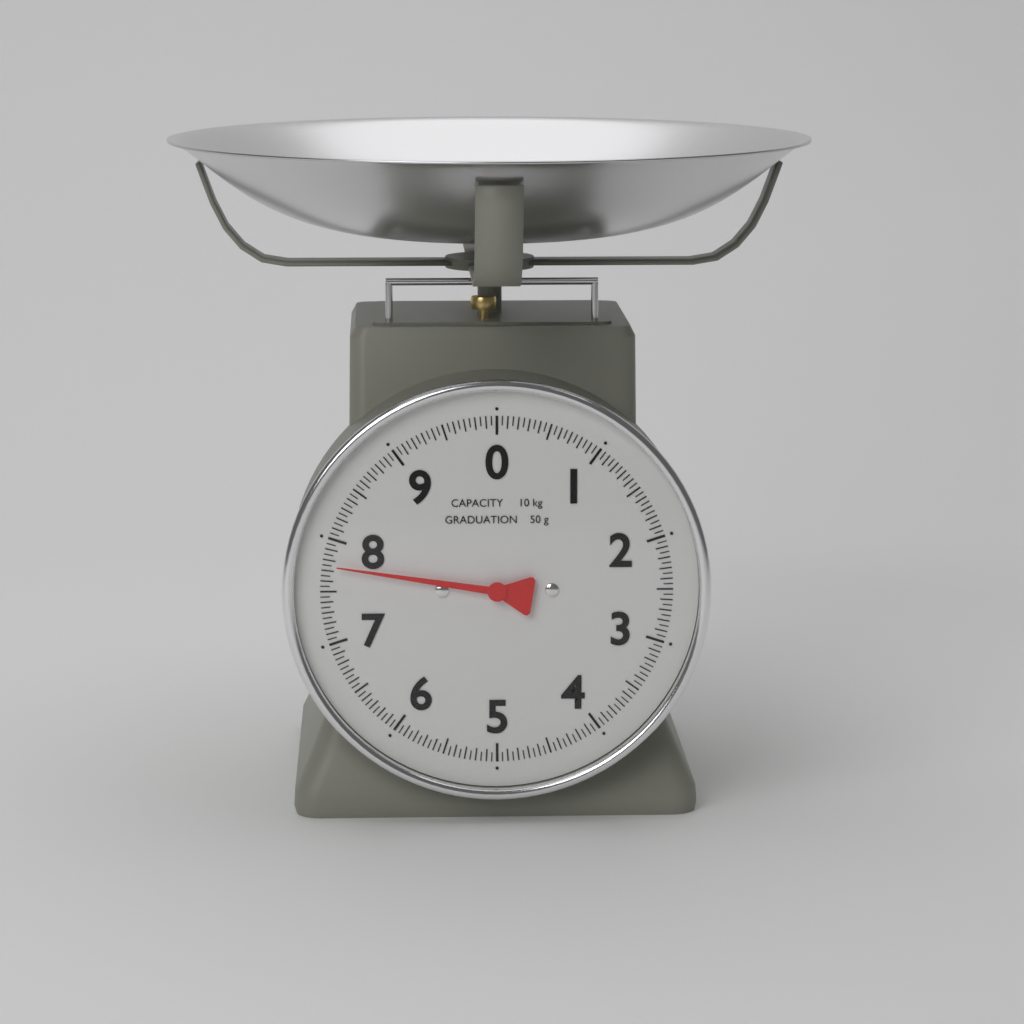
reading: 7.75 kg
